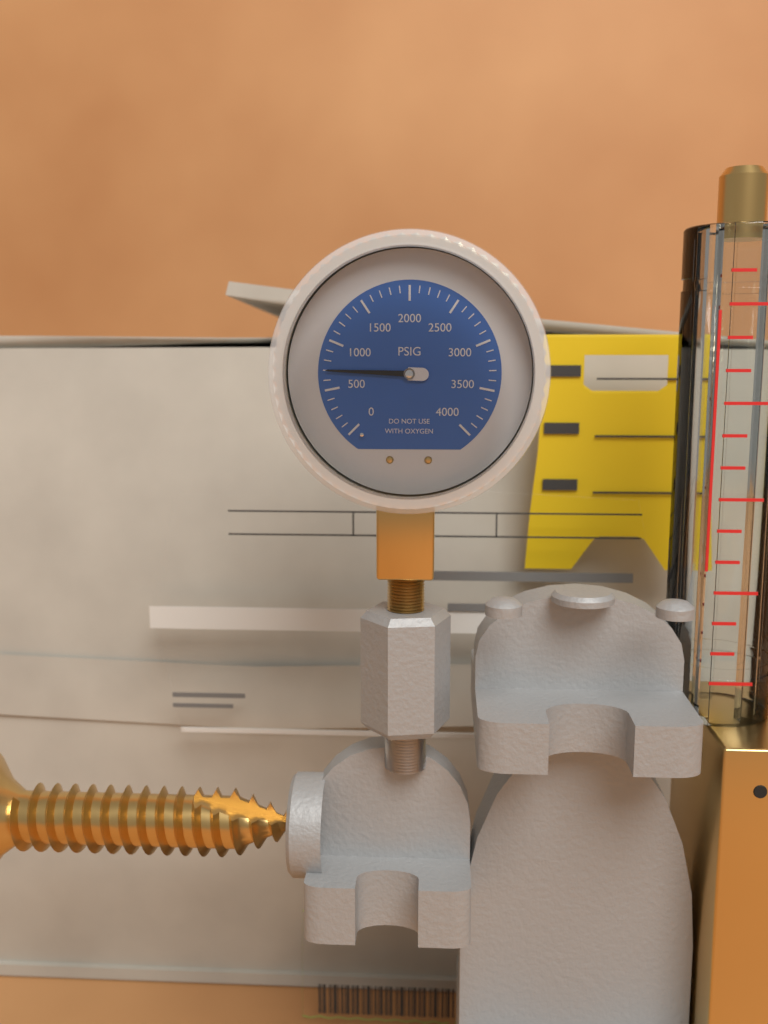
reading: 700 psi
